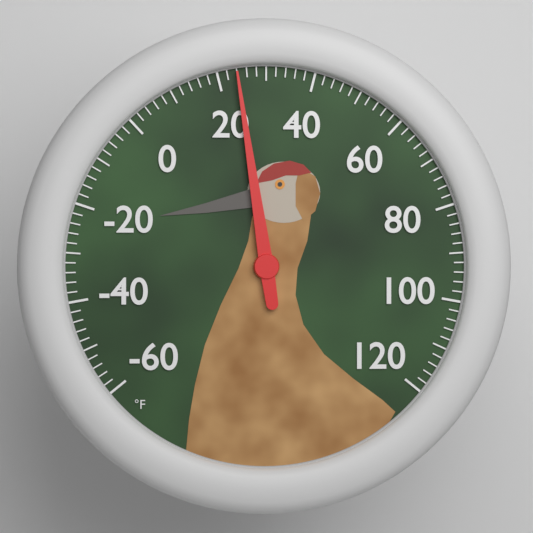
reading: 24 °F
